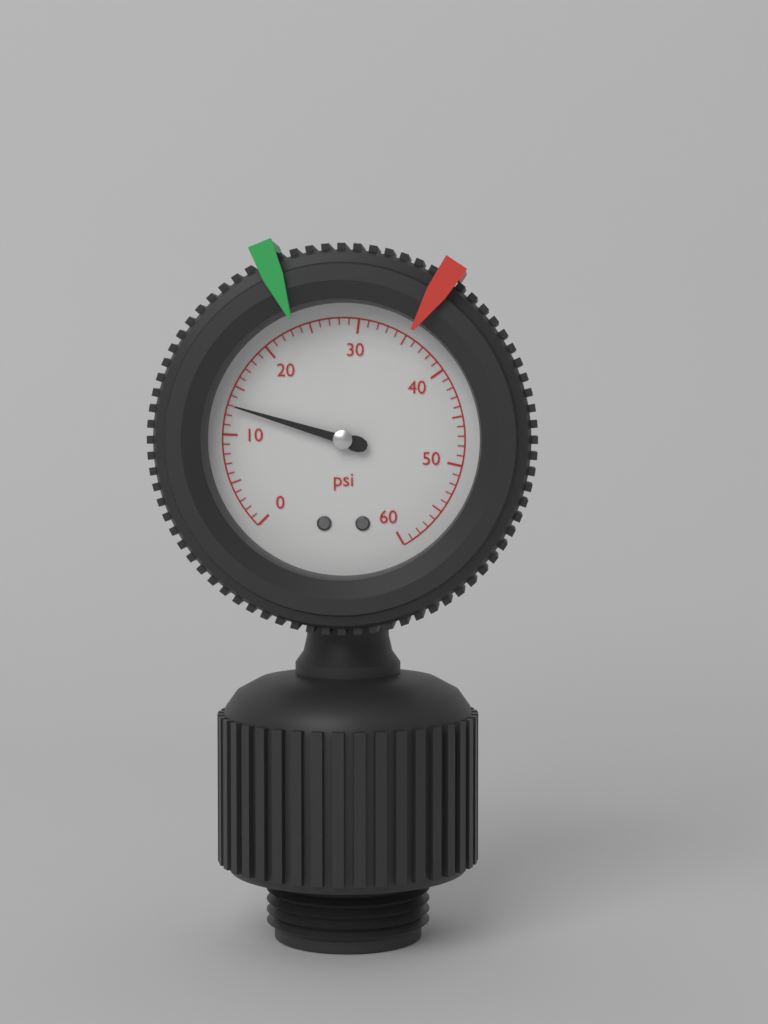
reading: 13 psi
